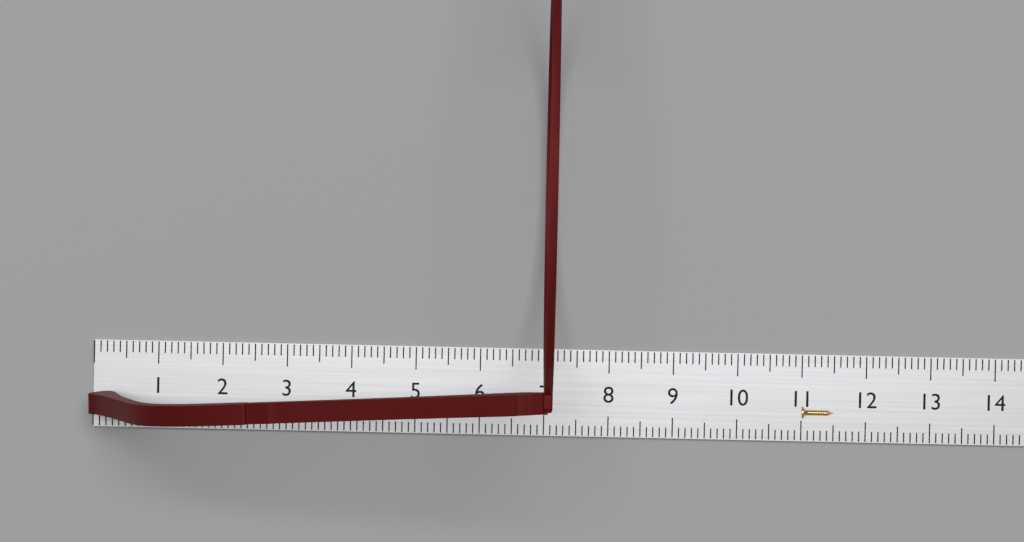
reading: 7.1 cm
